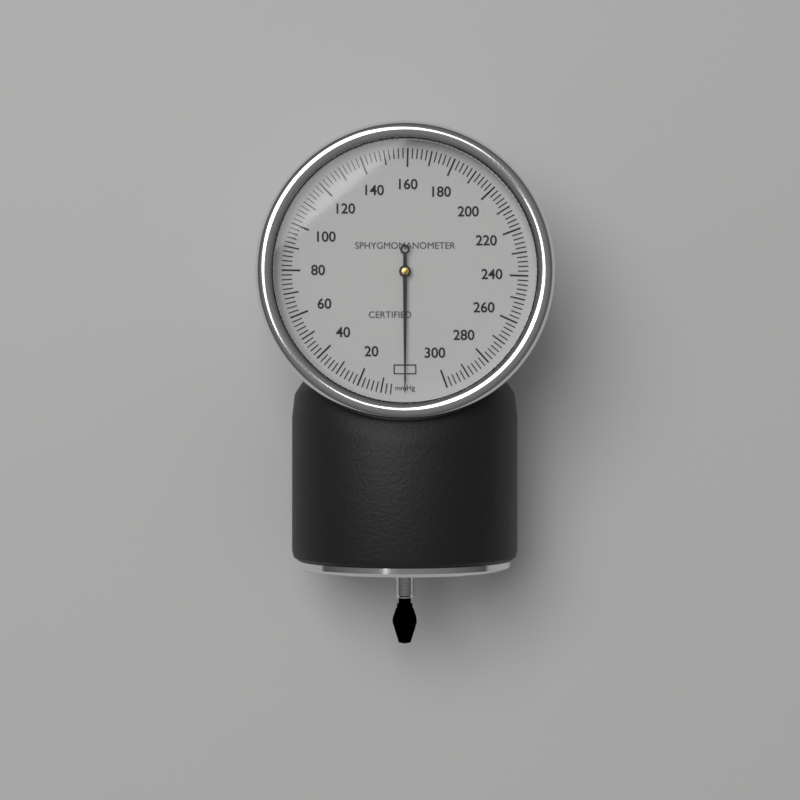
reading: 0 mmHg
